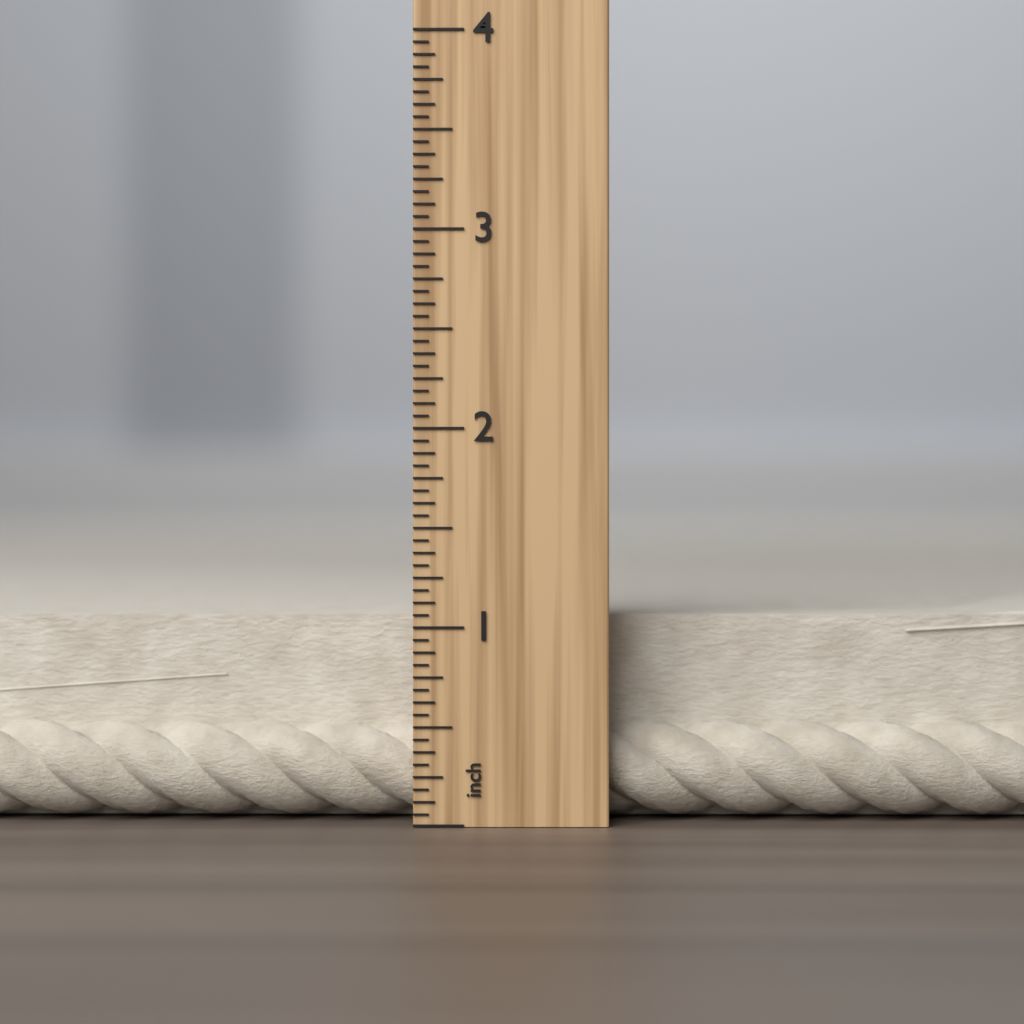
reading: 1.1250 inch
